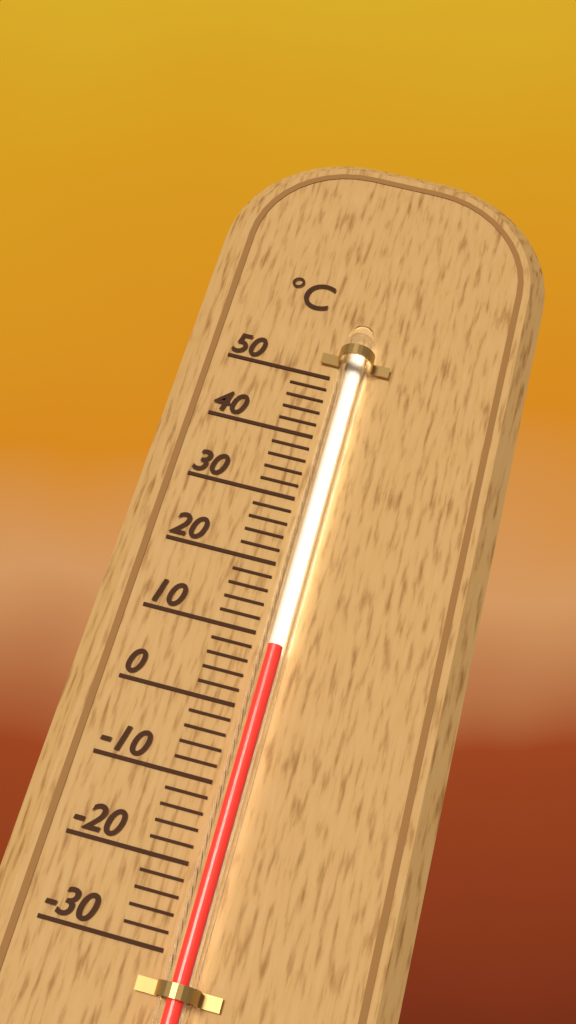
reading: 8 °C
